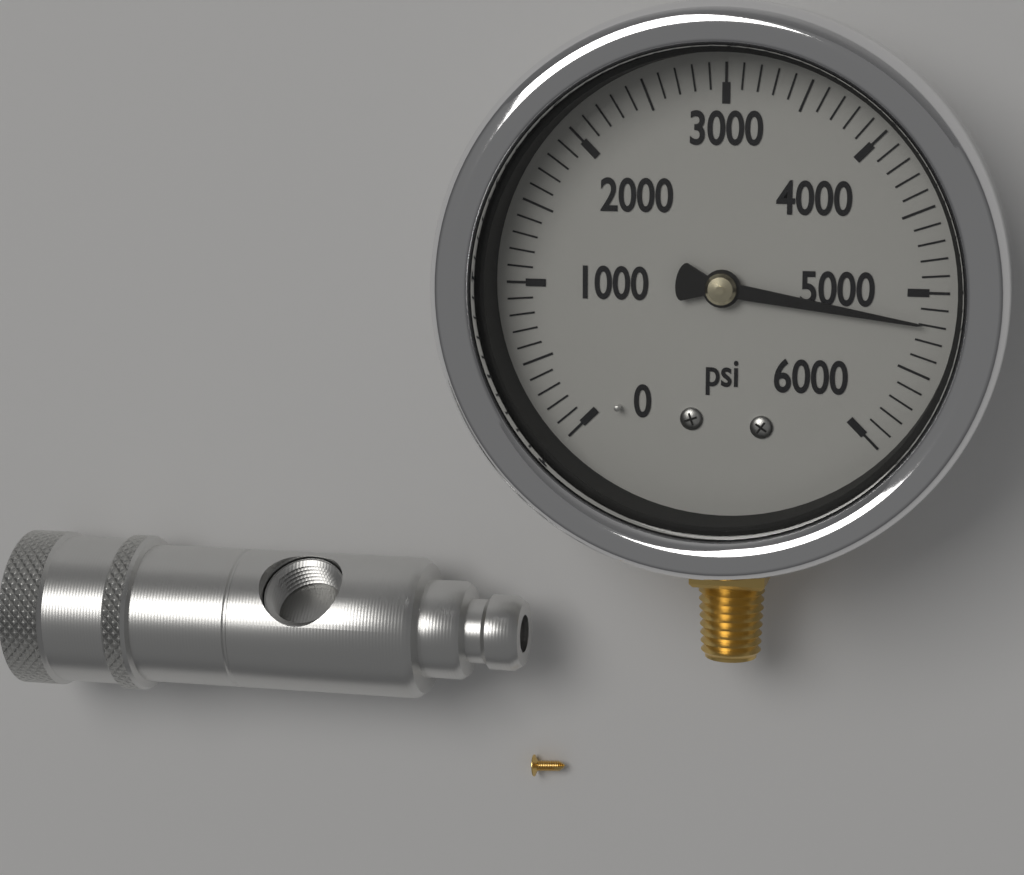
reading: 5200 psi
